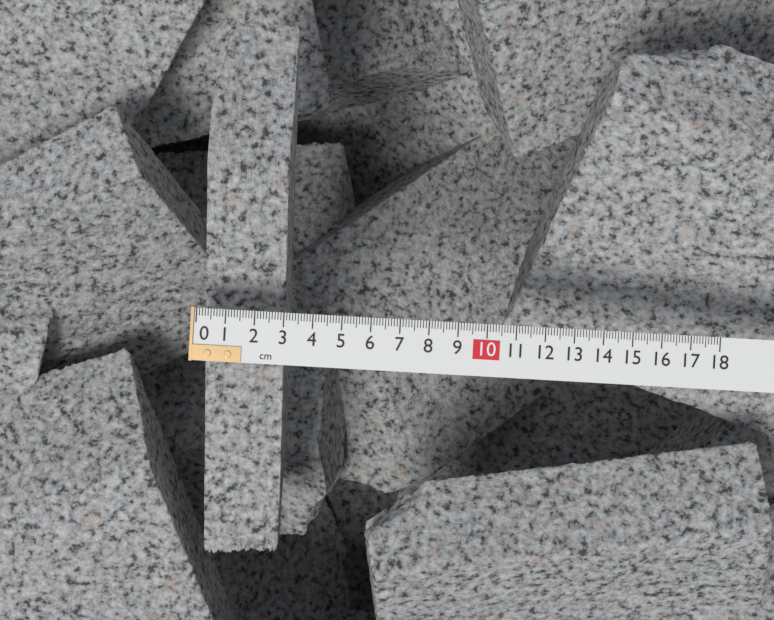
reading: 2.9 cm
